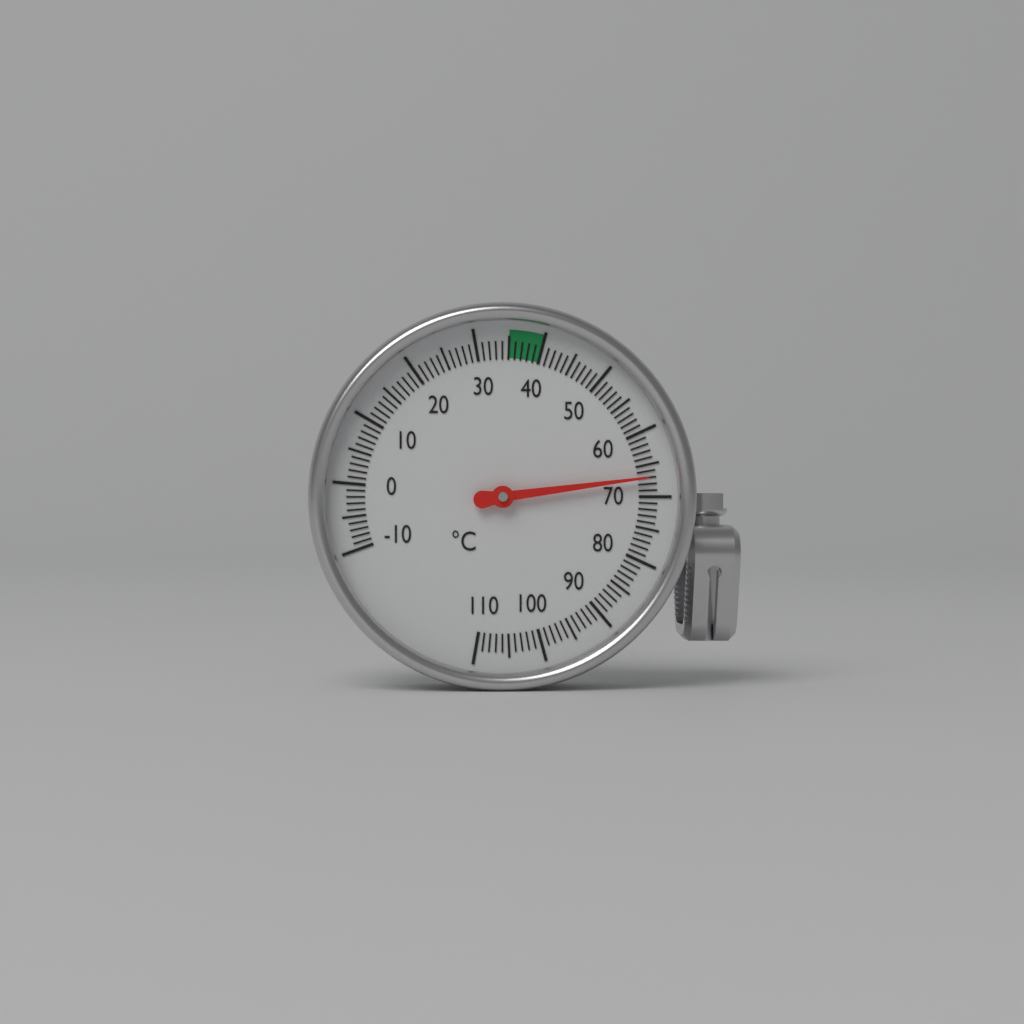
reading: 67 °C
